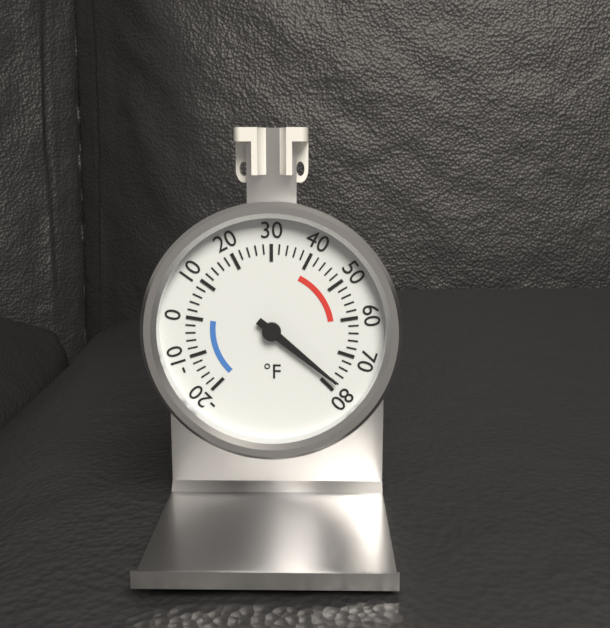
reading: 78 °F
